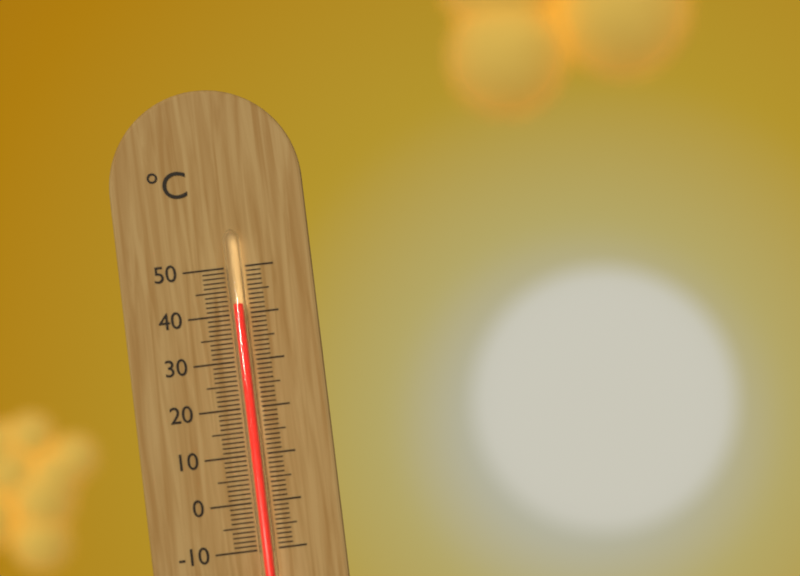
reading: 42 °C
